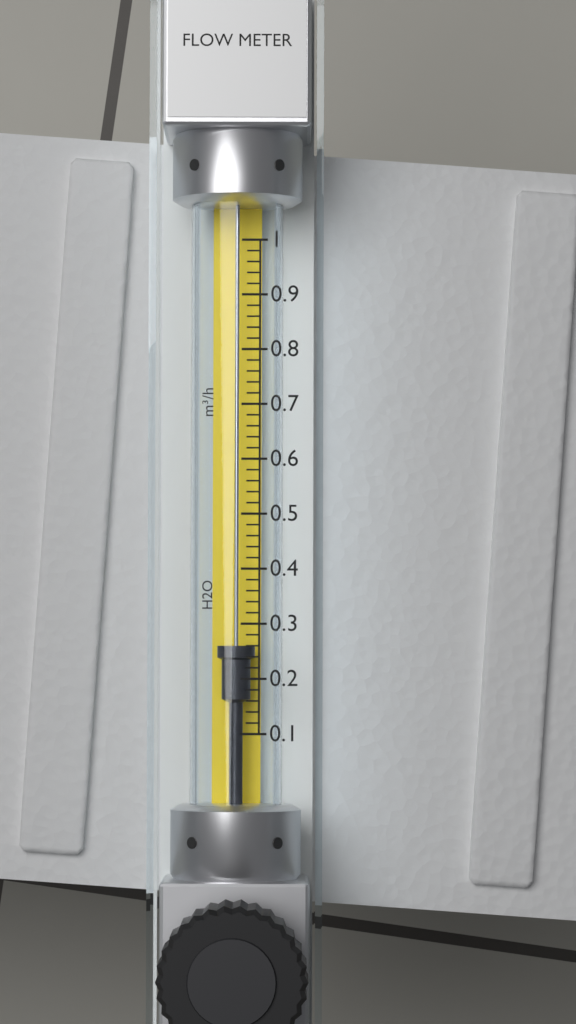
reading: 0.26 m³/h
